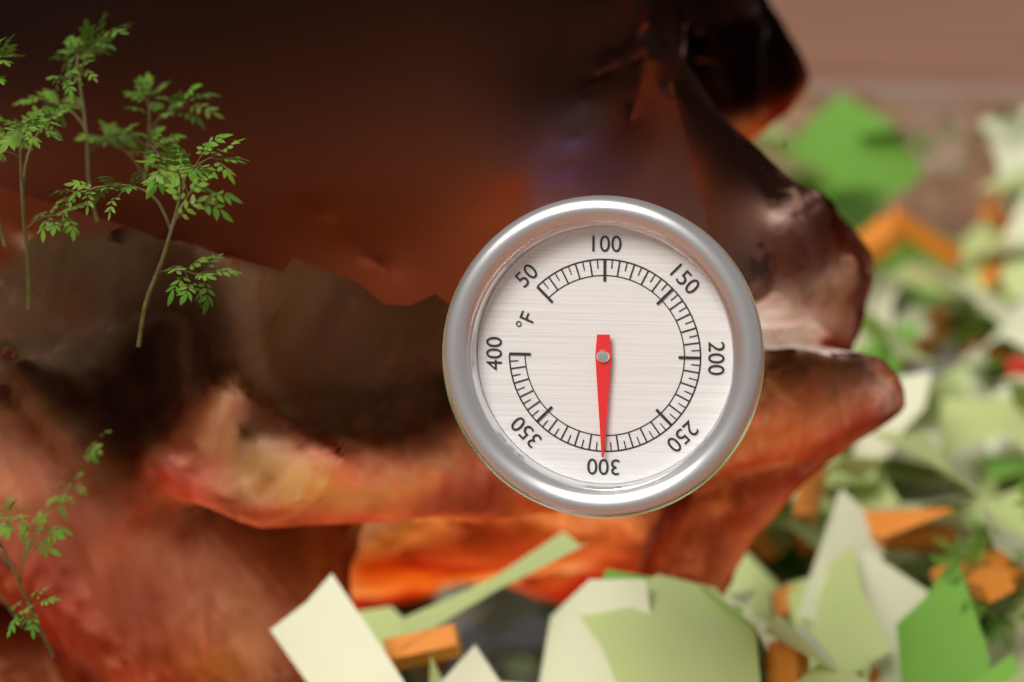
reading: 300 °F
